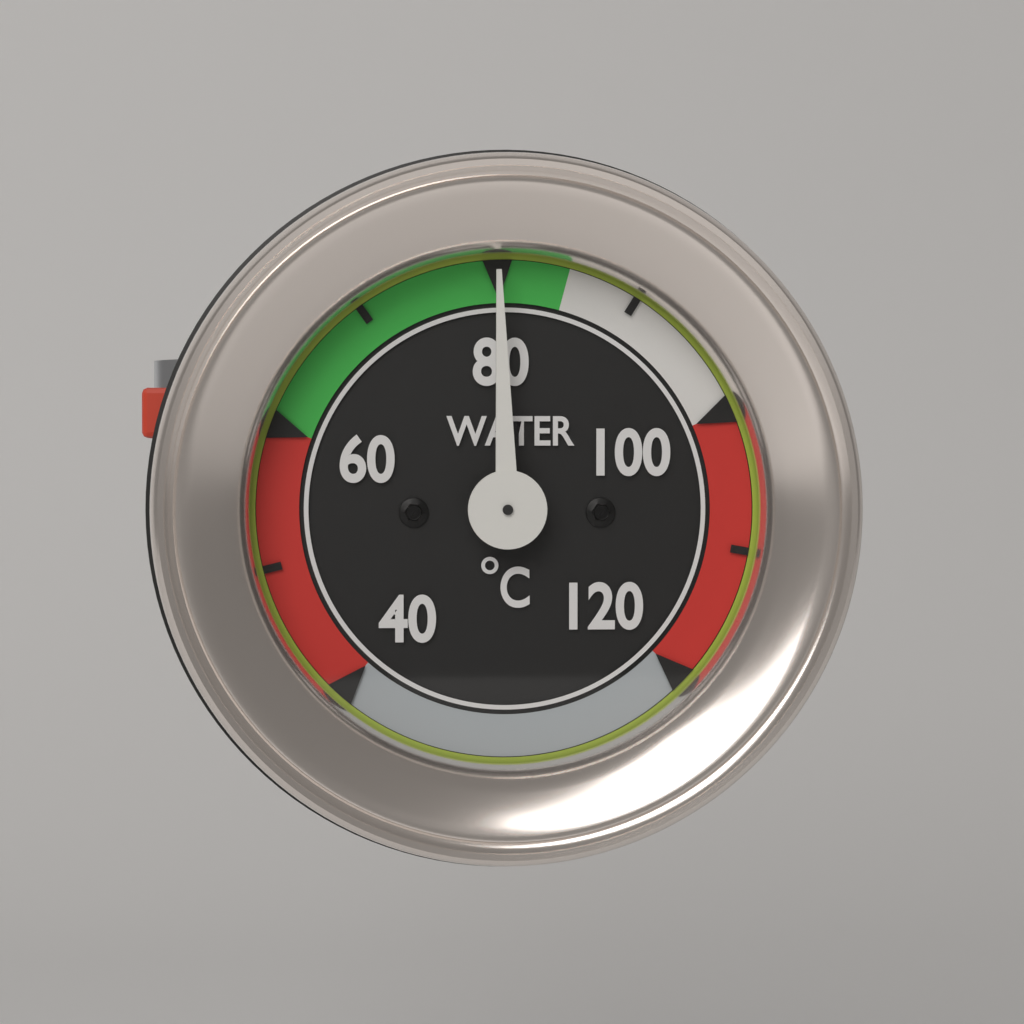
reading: 80 °C
